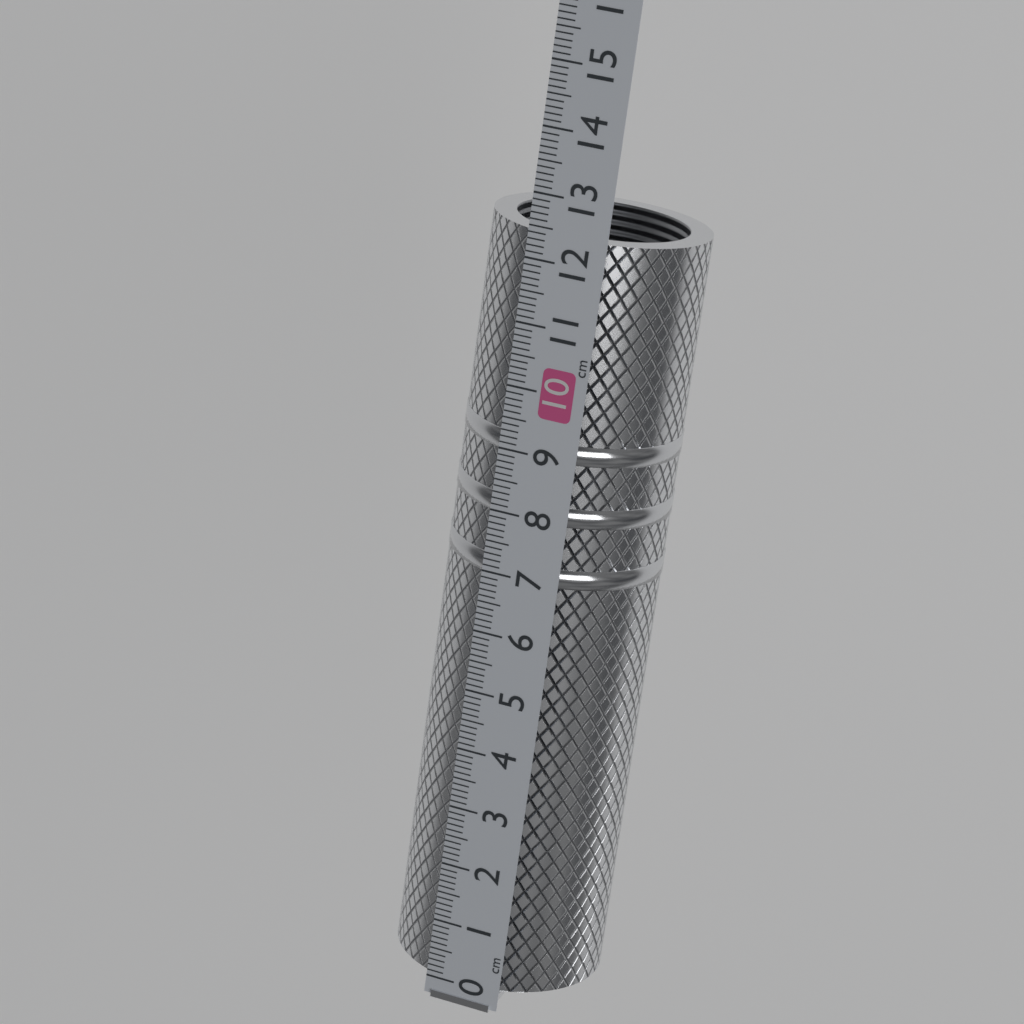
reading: 12.4 cm
